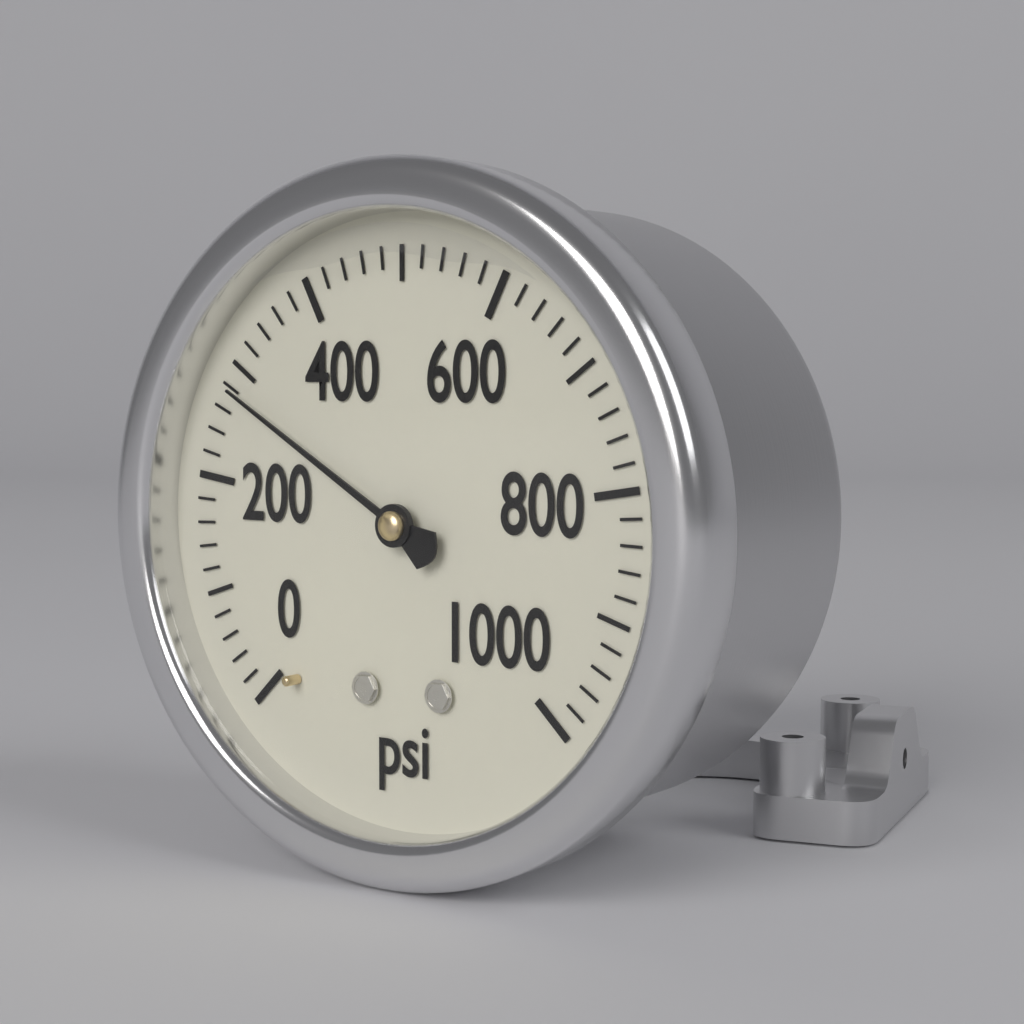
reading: 280 psi
